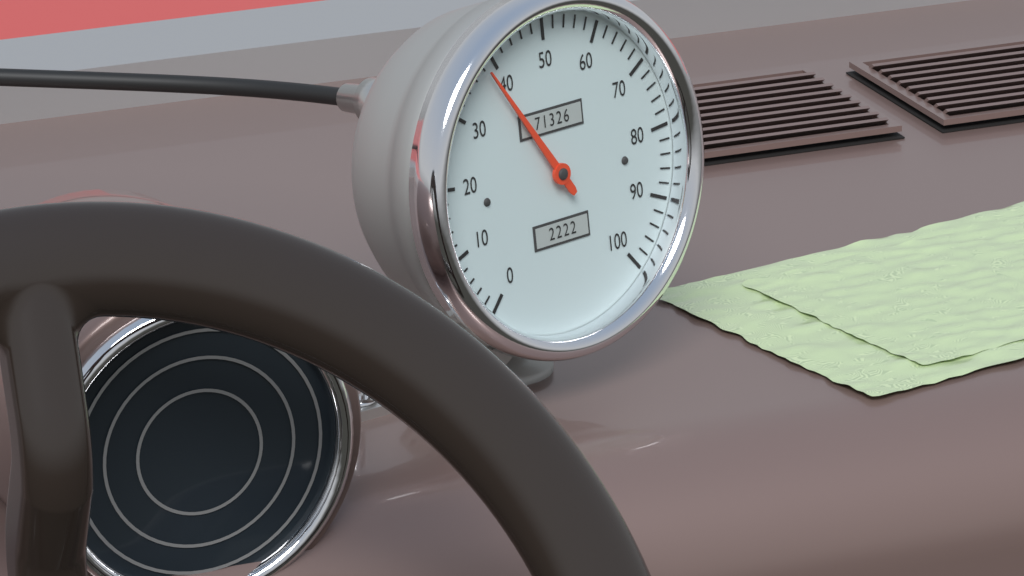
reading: 38 (no unit)
